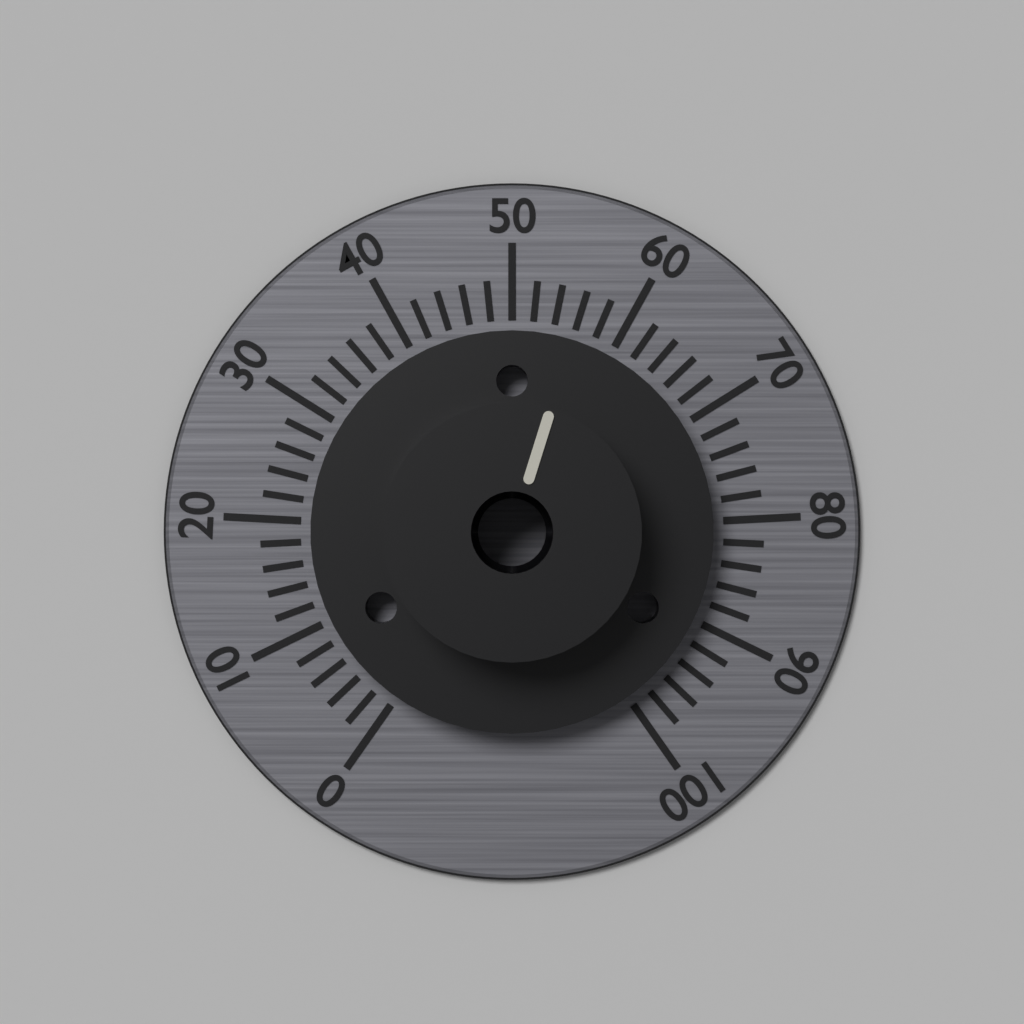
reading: 56 (no unit)
